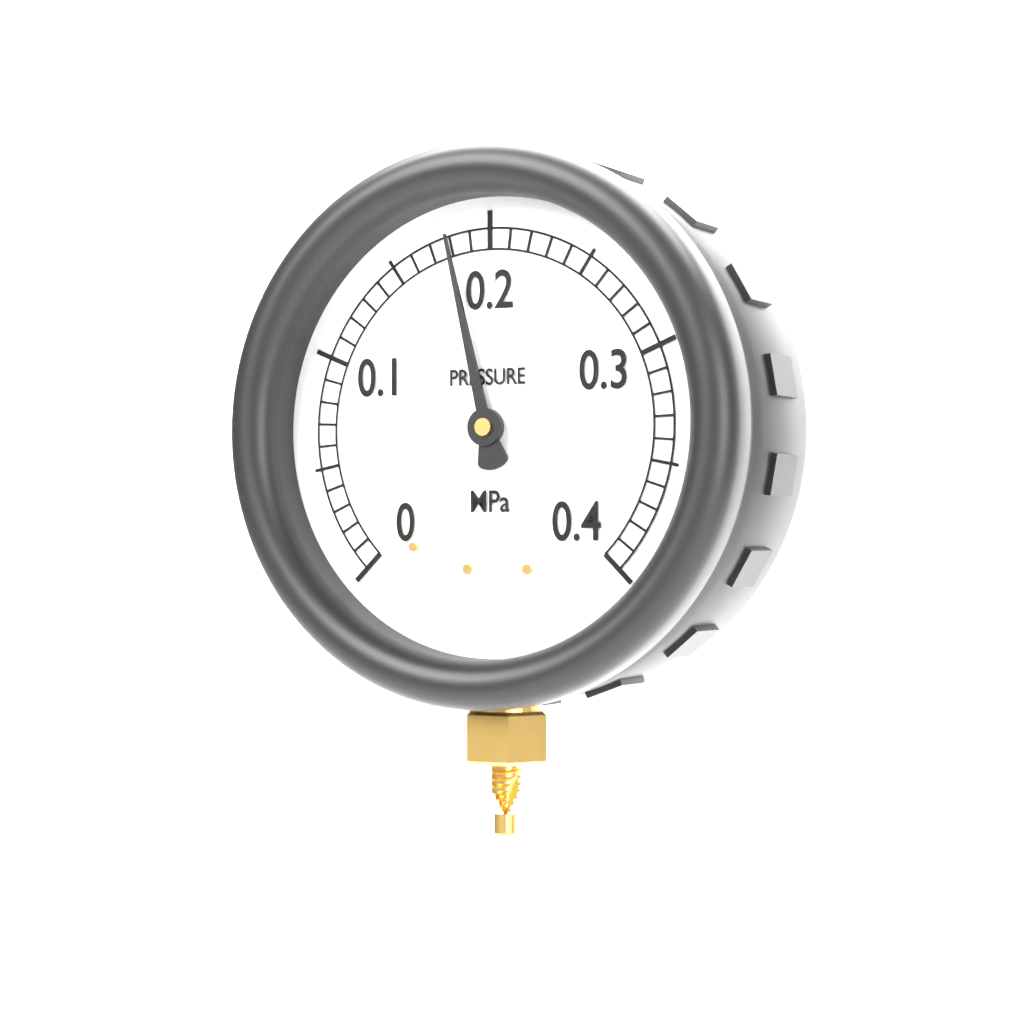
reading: 0.18 MPa
